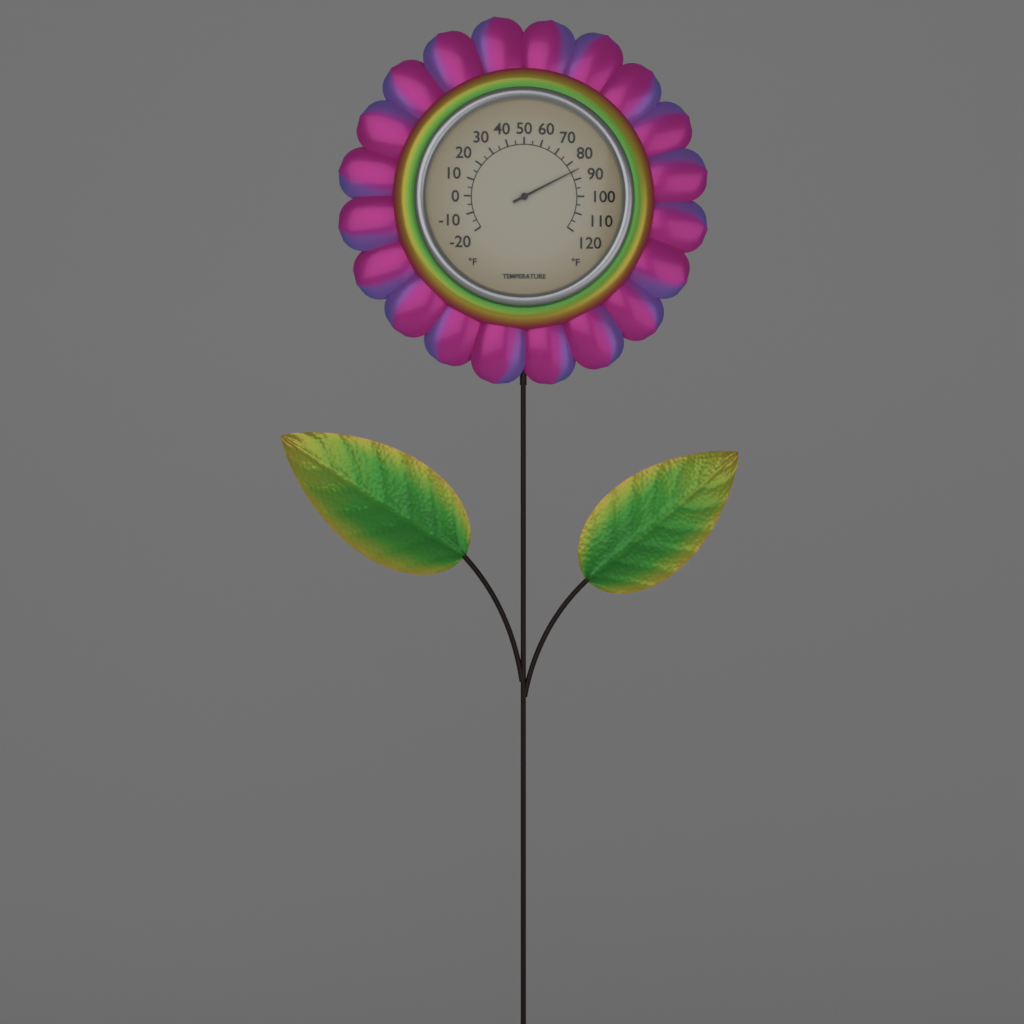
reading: 85 °F
